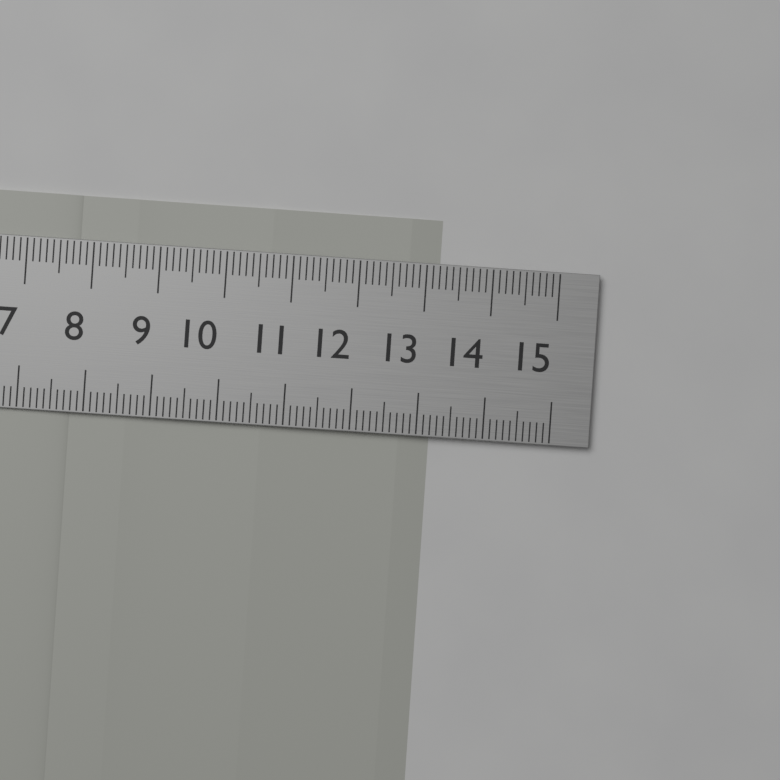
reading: 13.2 cm
